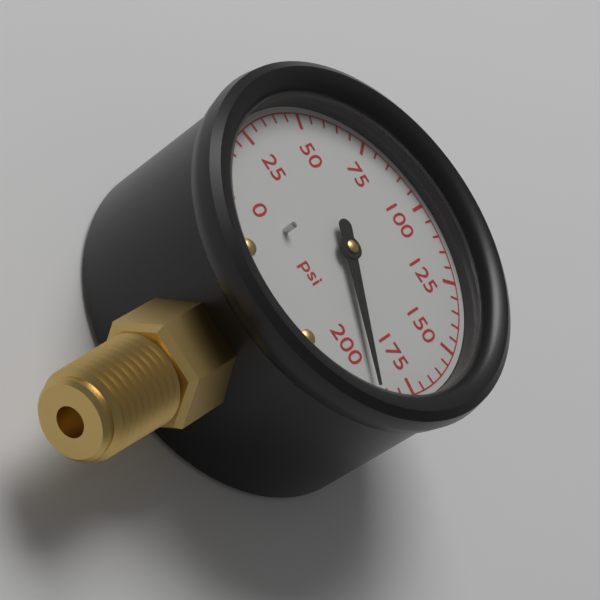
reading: 190 psi
